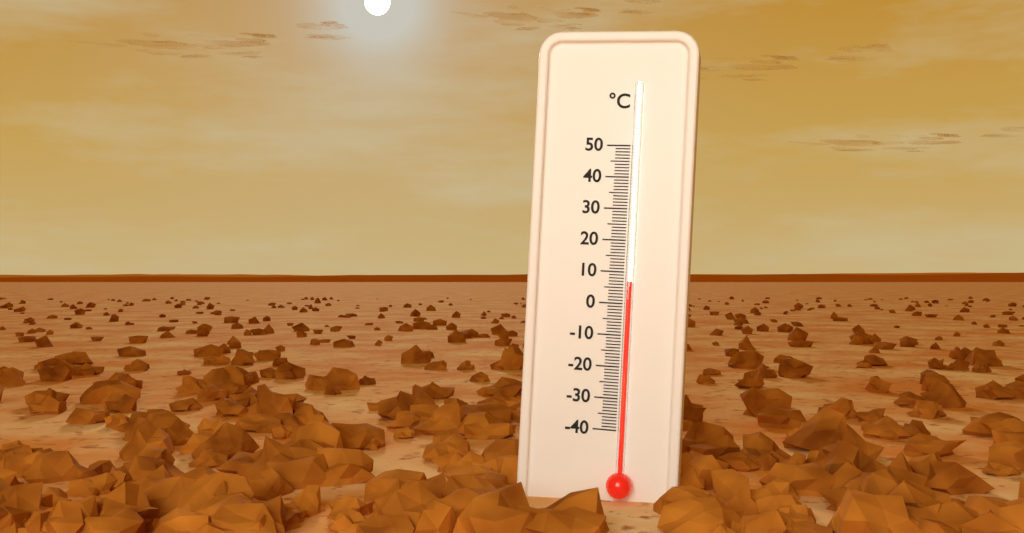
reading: 7 °C
